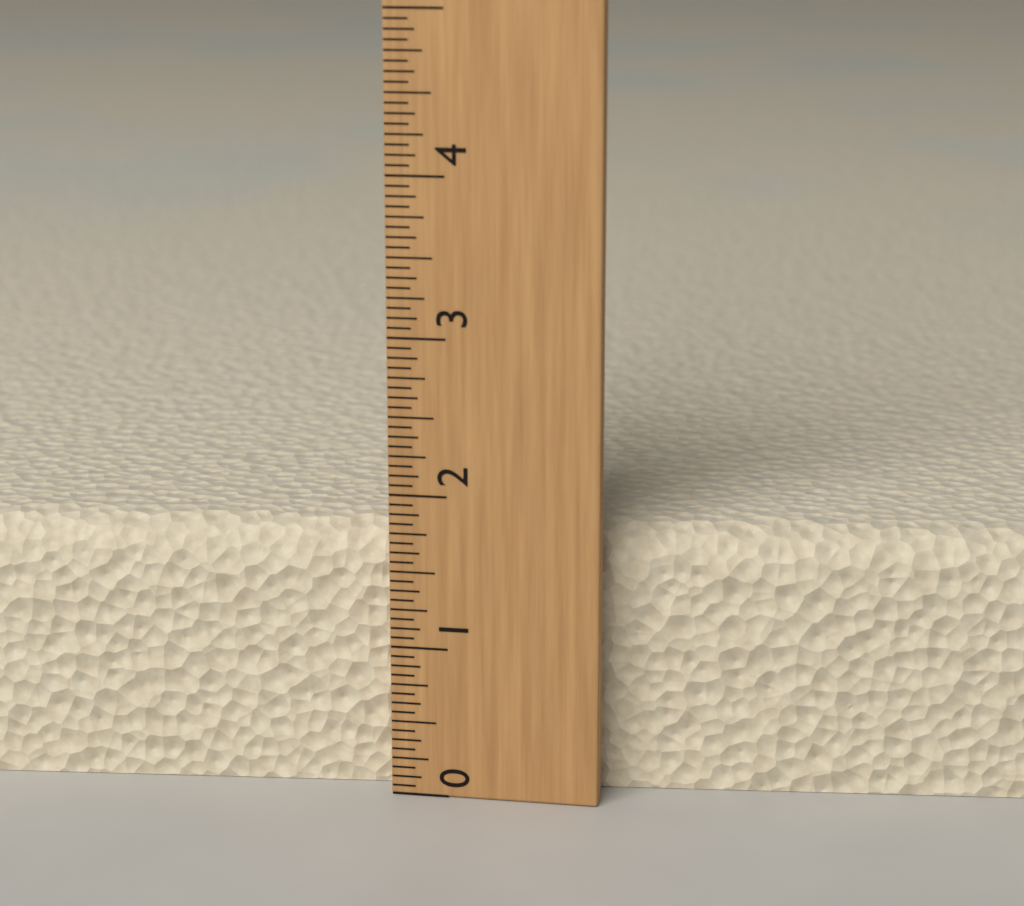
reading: 1.7500 (no unit)
